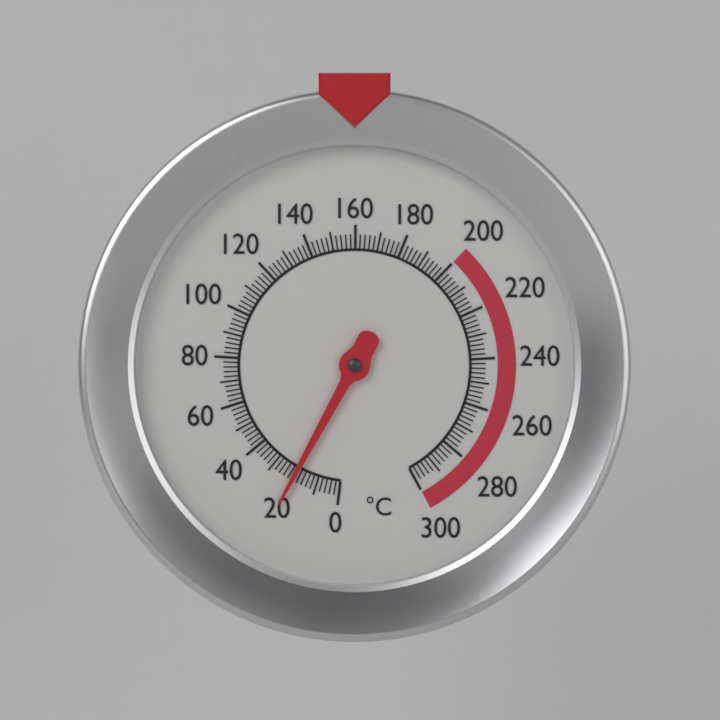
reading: 20 °C
